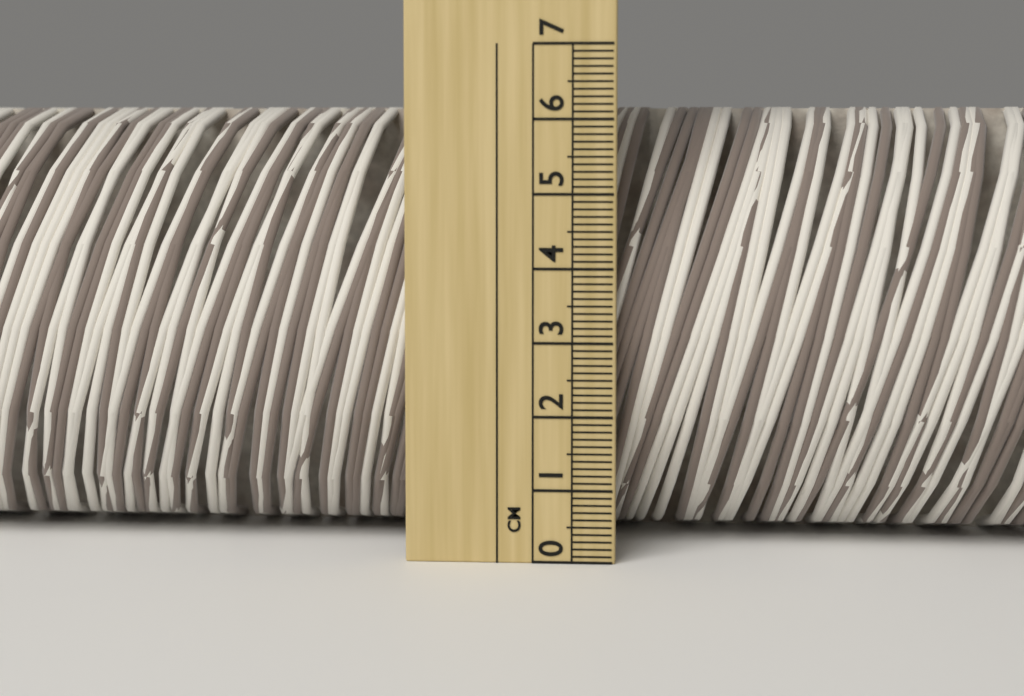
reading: 6.2 cm
